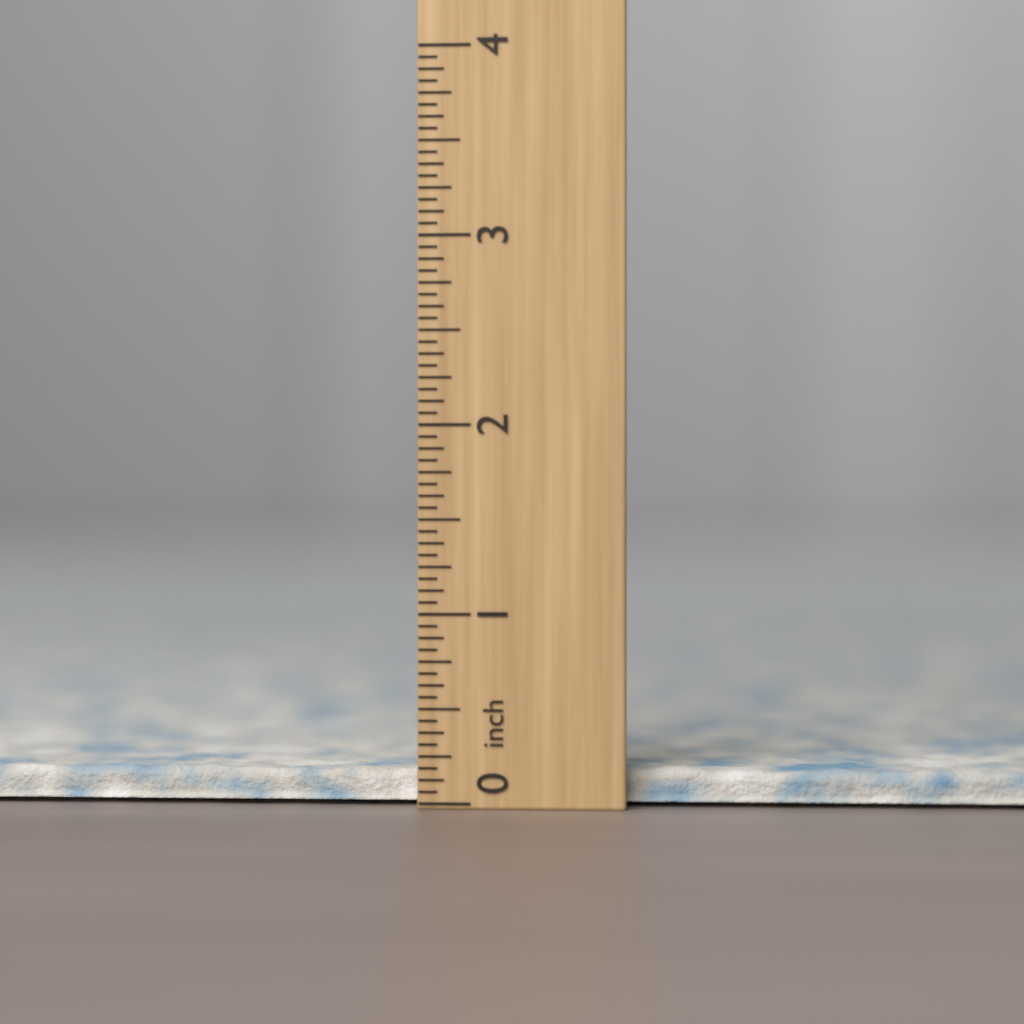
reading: 0.1875 inch
